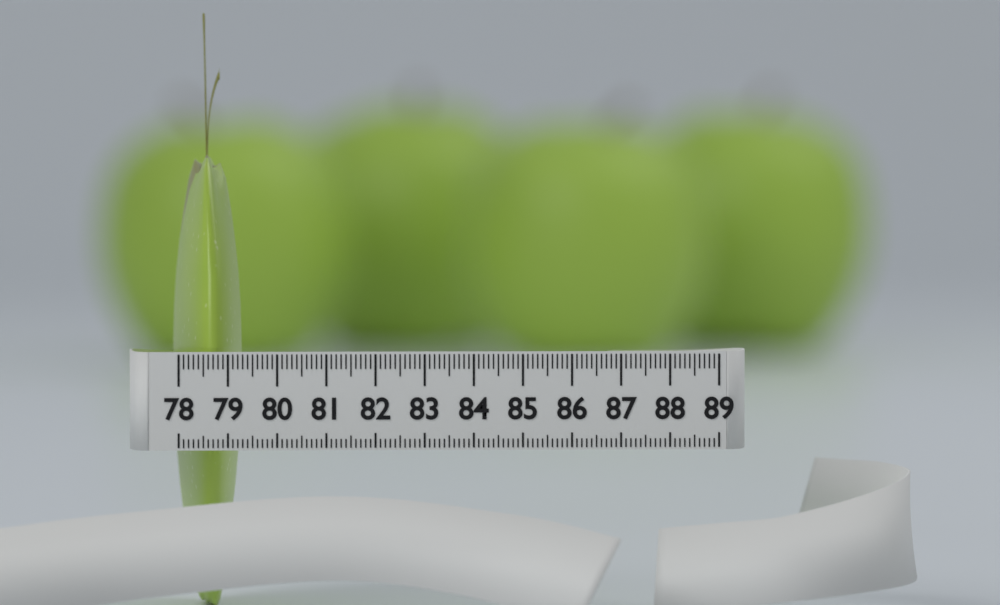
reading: 79.4 (no unit)
